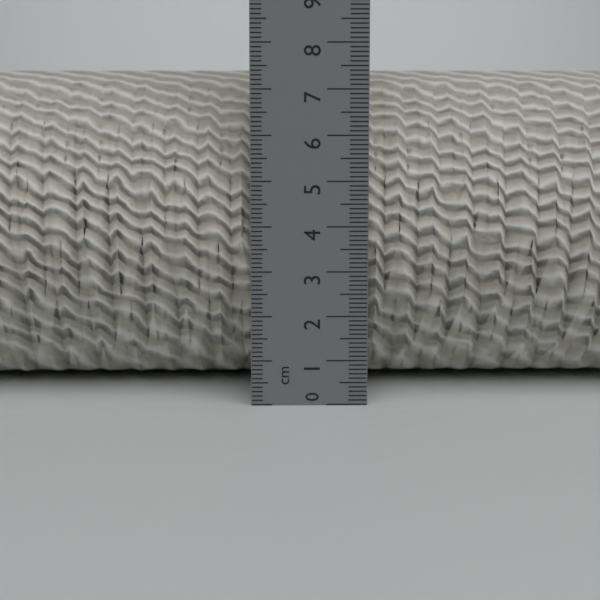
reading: 7.4 cm
